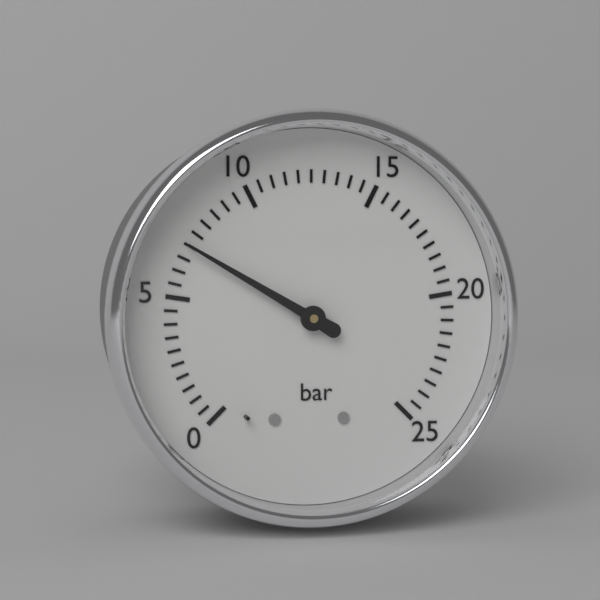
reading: 7.0 bar
